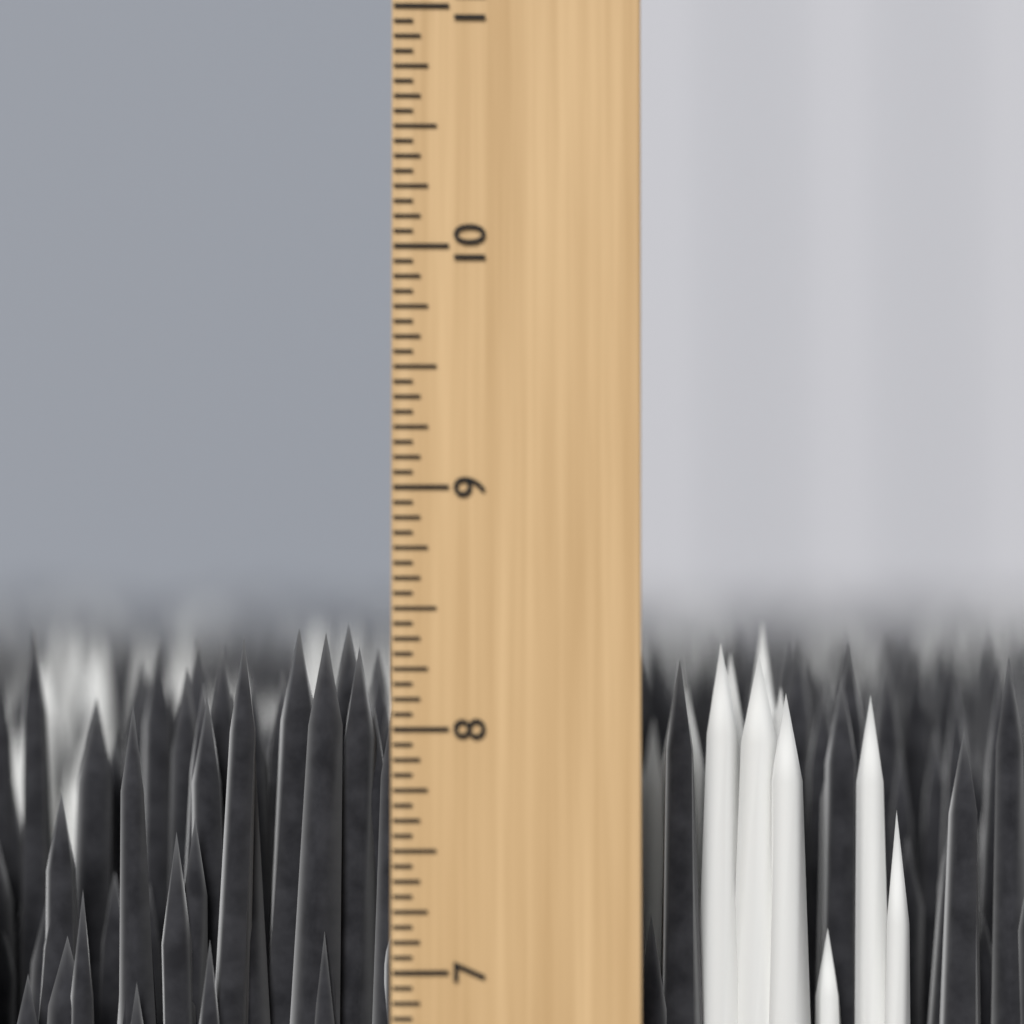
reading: 8.4375 inch
